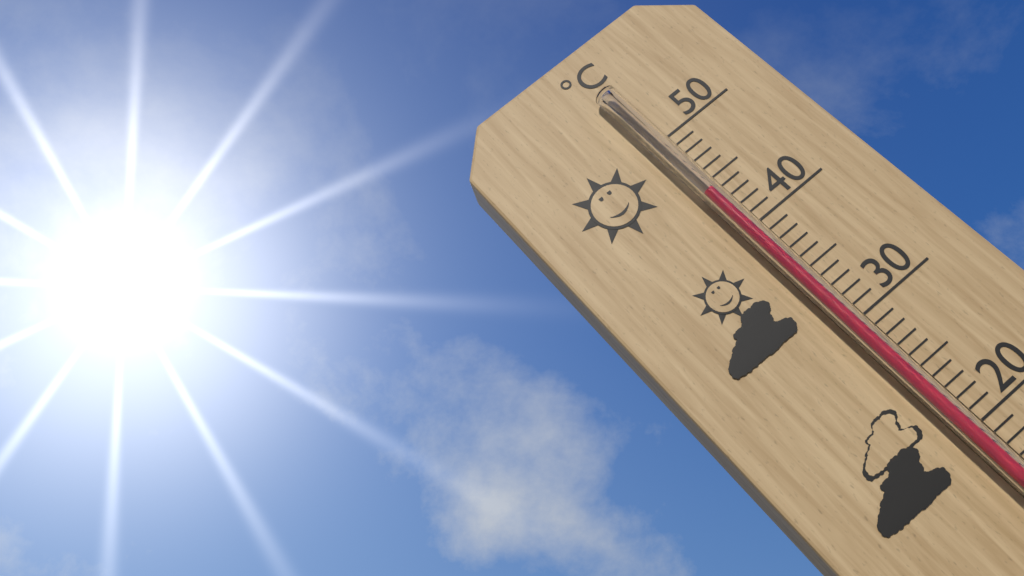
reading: 44 °C
